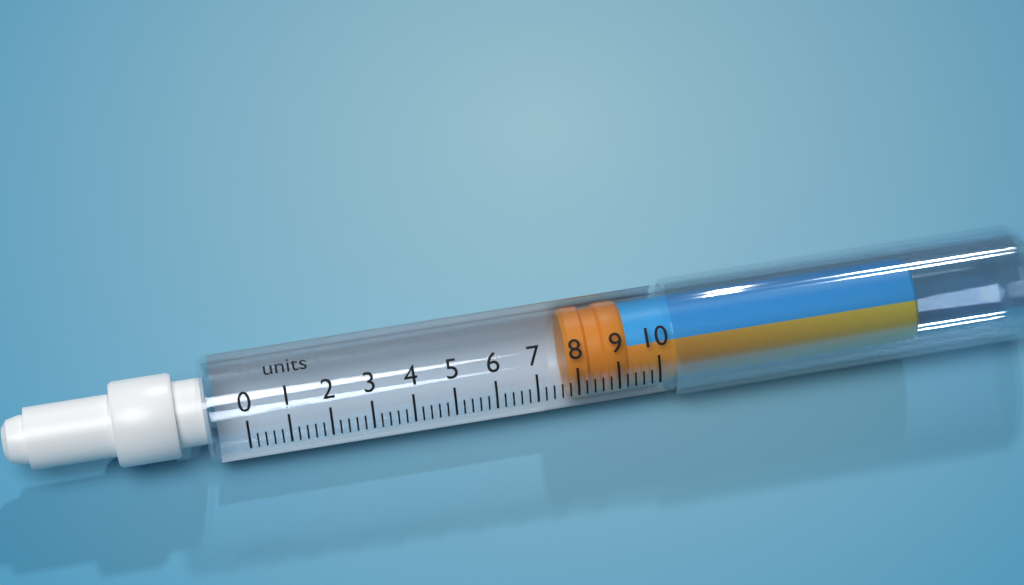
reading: 7.8 units
